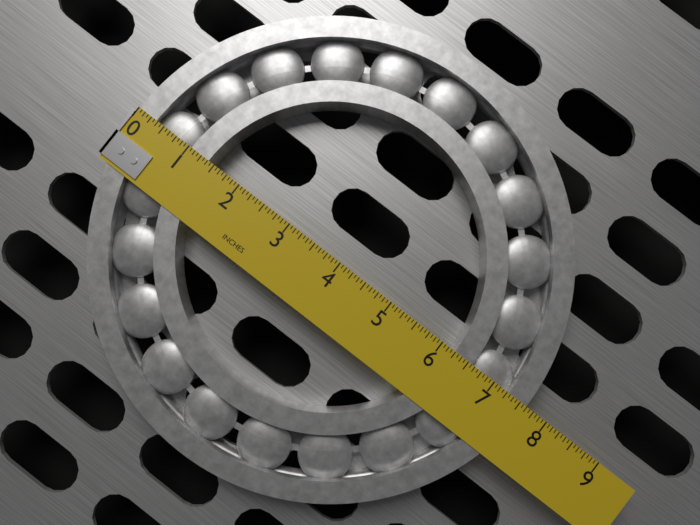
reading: 7.6250 in
